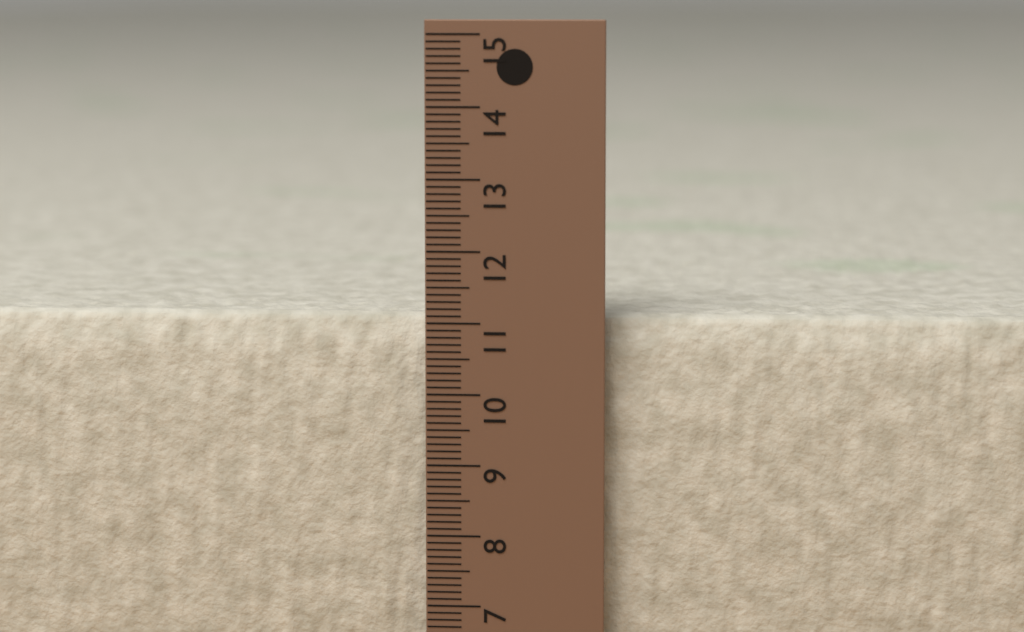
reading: 11.1 cm
